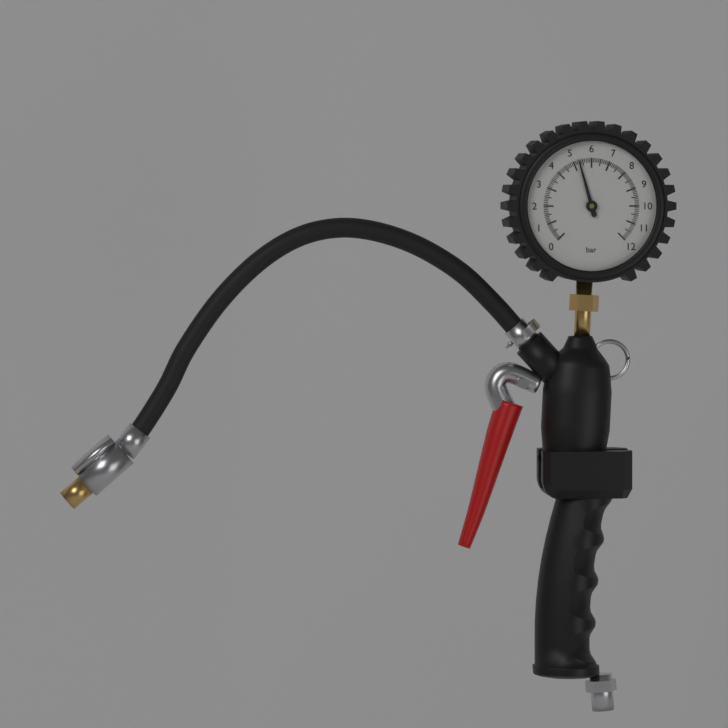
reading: 5.3 bar
